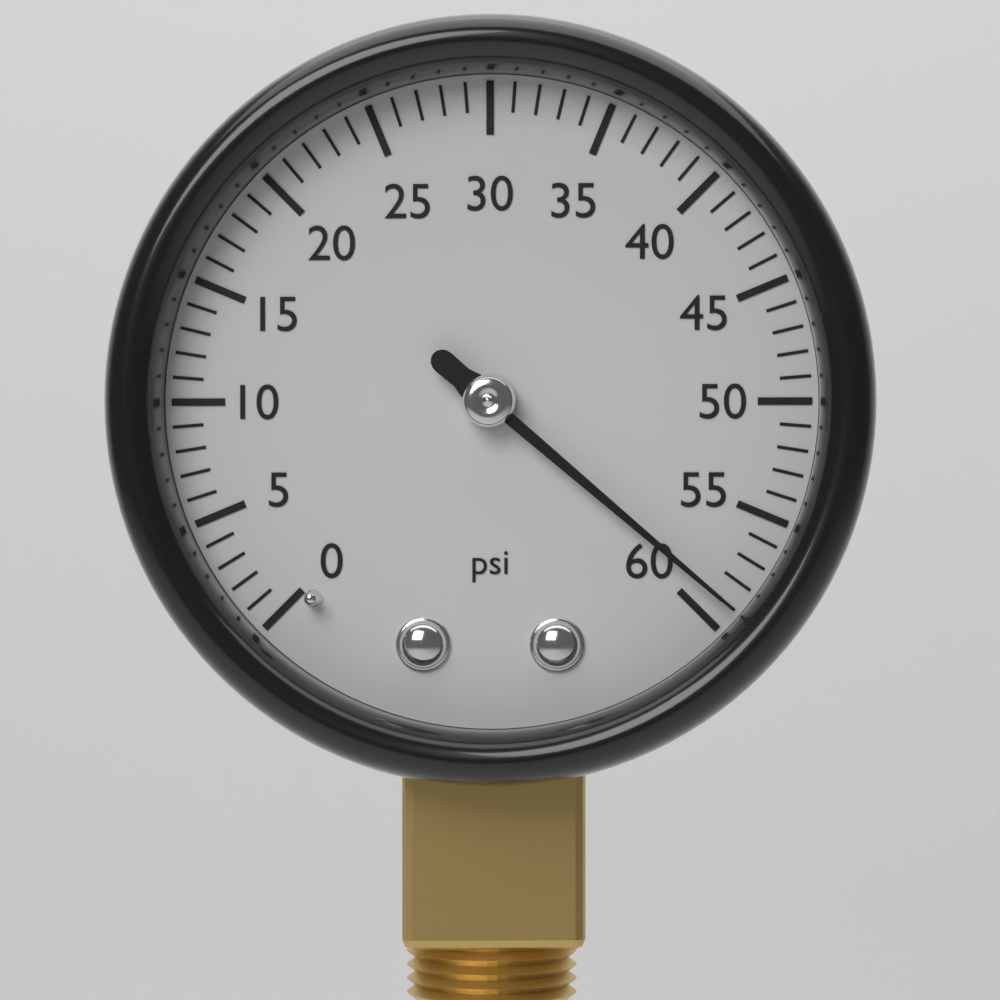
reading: 59 psi
